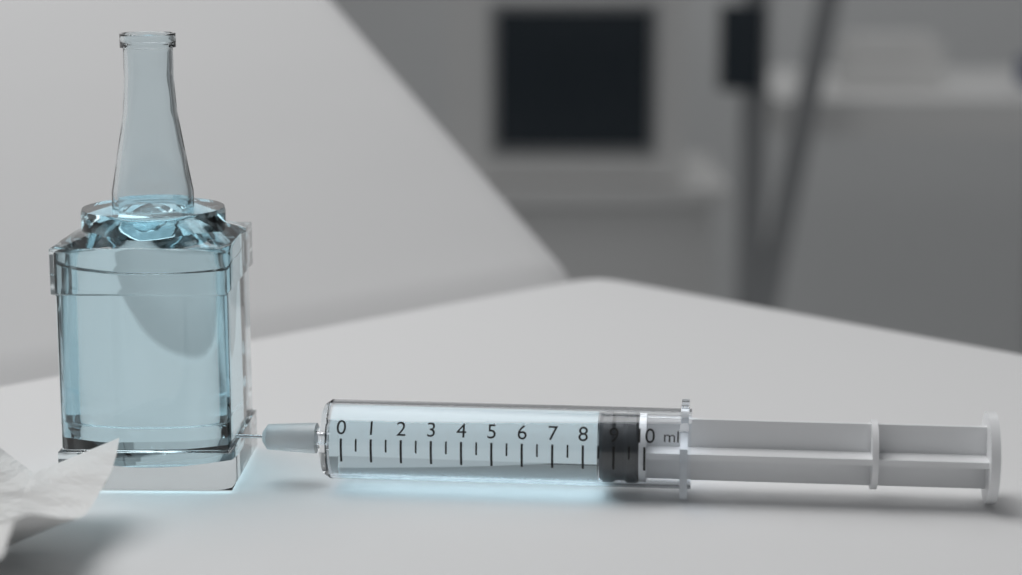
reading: 8.5 ml
